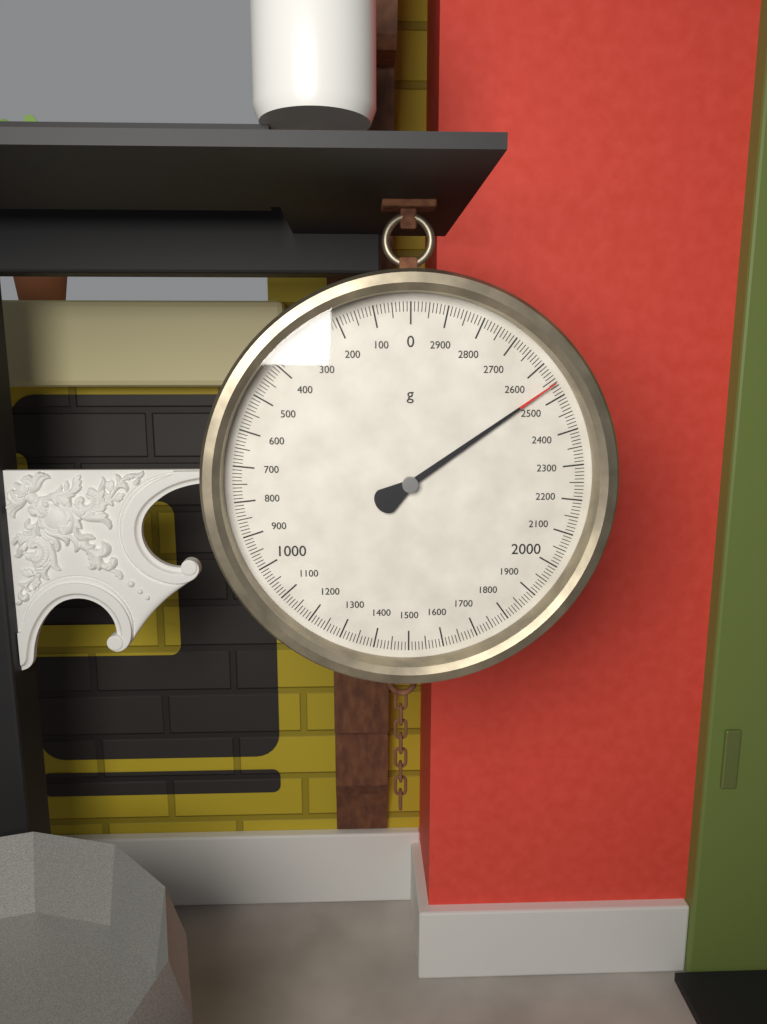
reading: 2540 g
